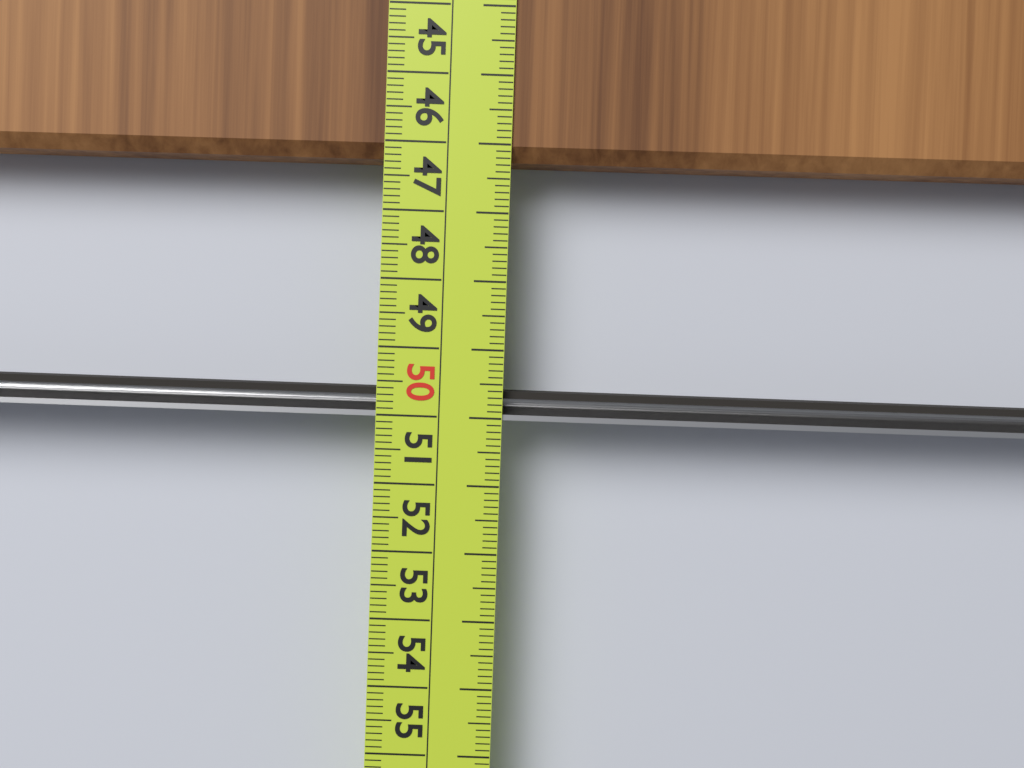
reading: 46.3 cm
